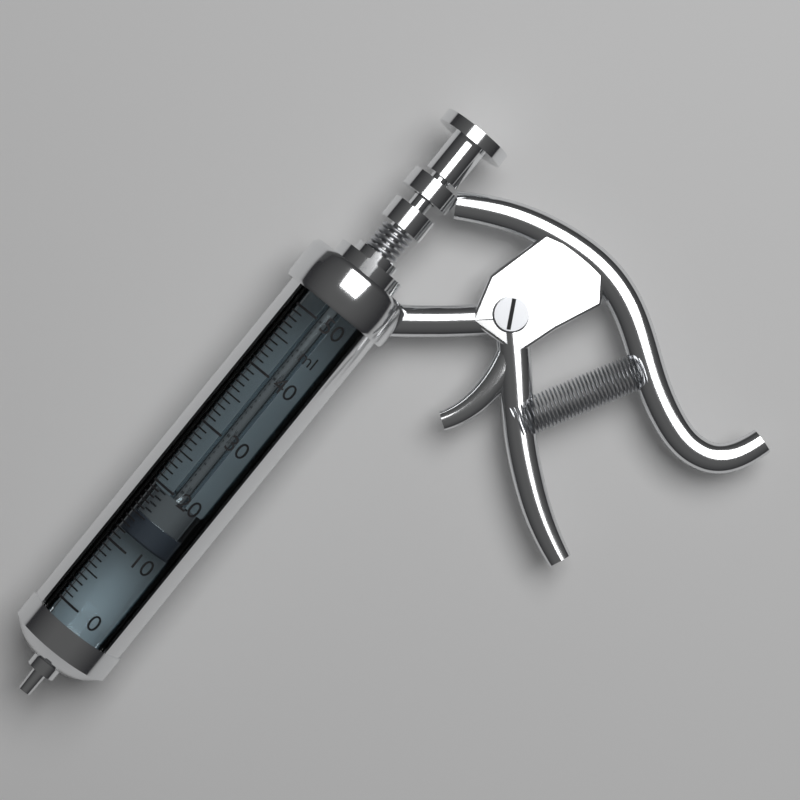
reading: 12 ml
